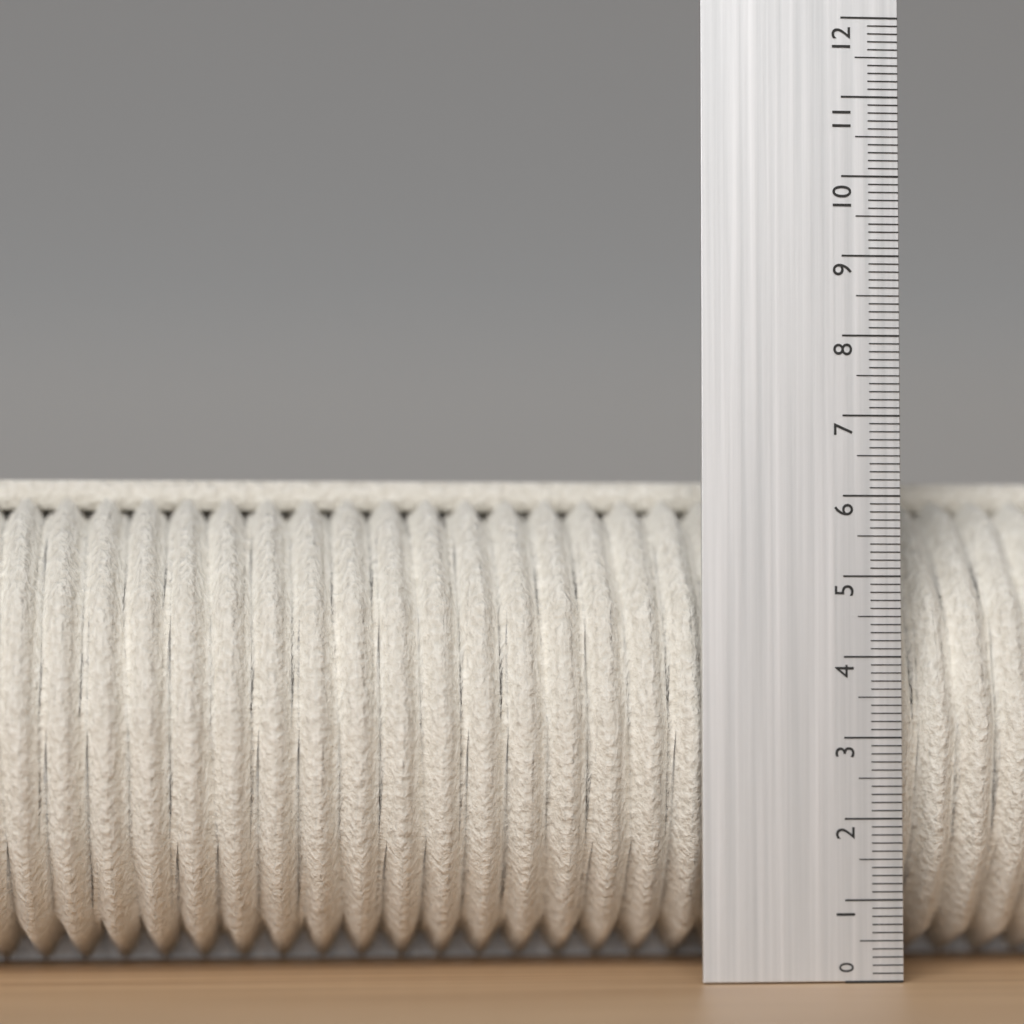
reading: 6.3 (no unit)
